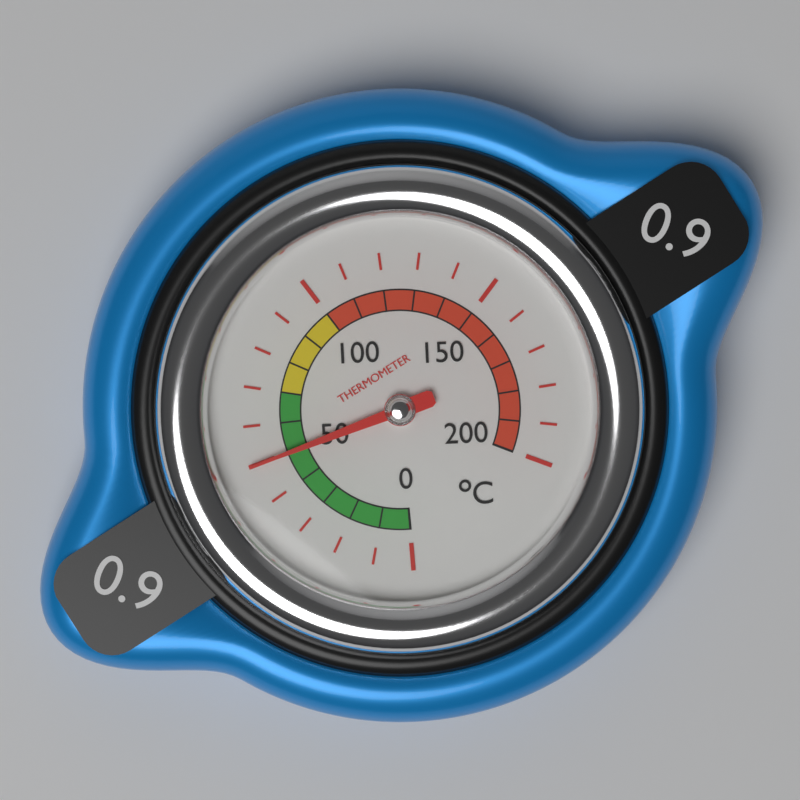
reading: 50 °C
